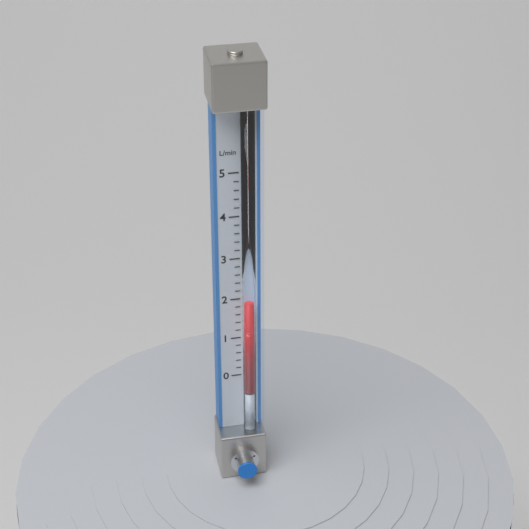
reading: 2.0 L/min
